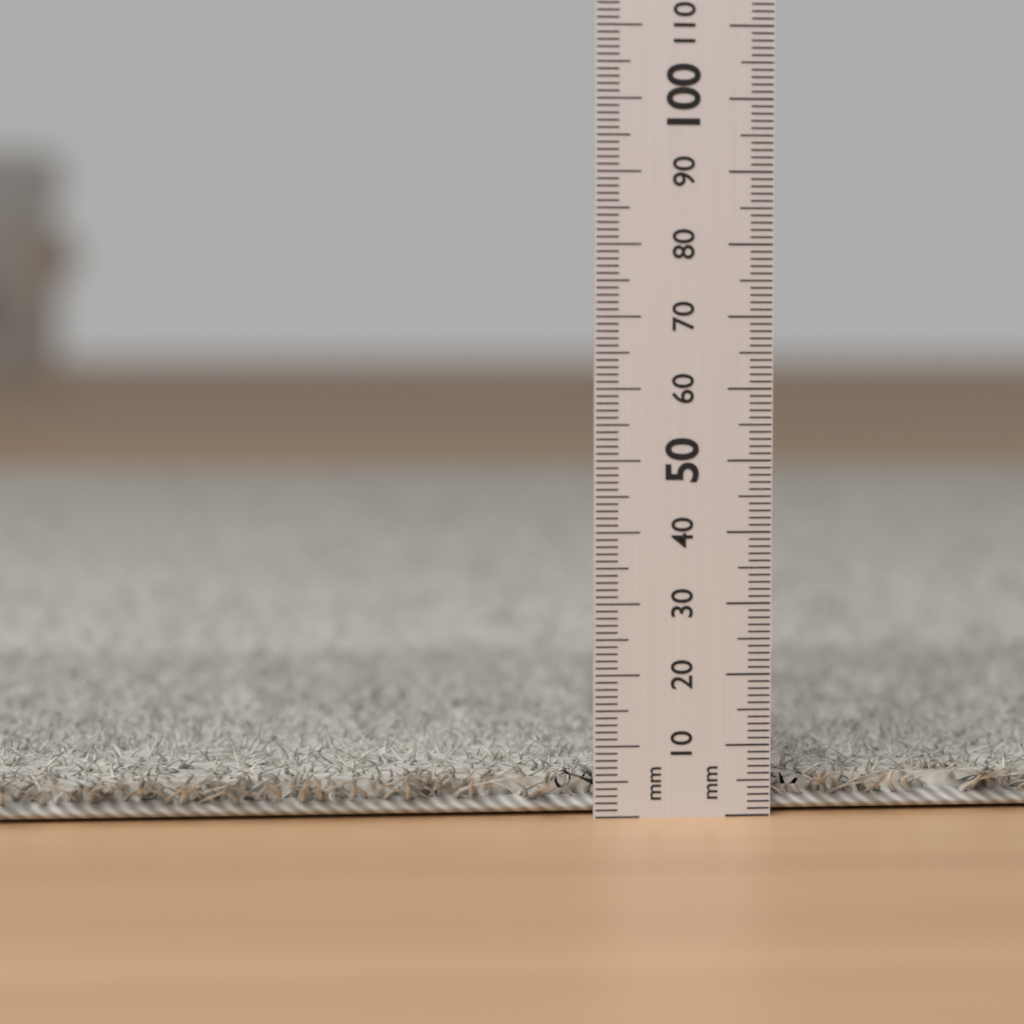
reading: 7 mm
